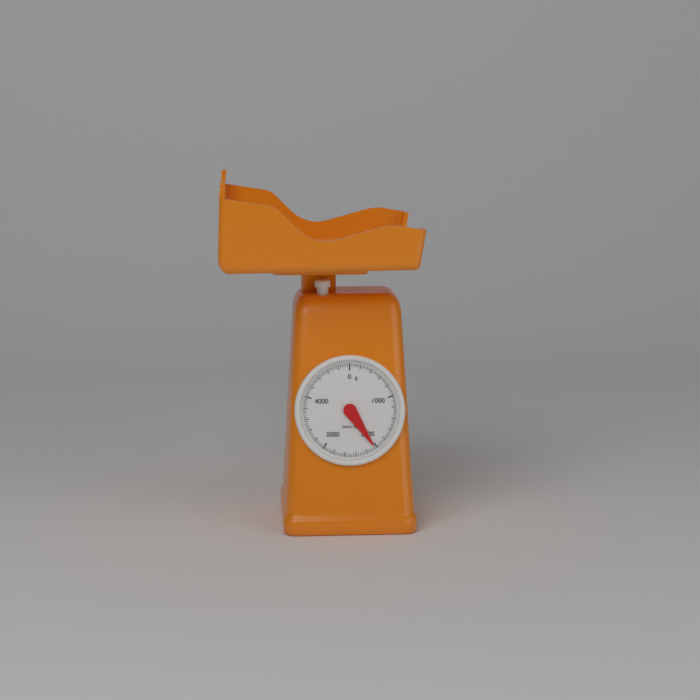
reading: 2040 g
